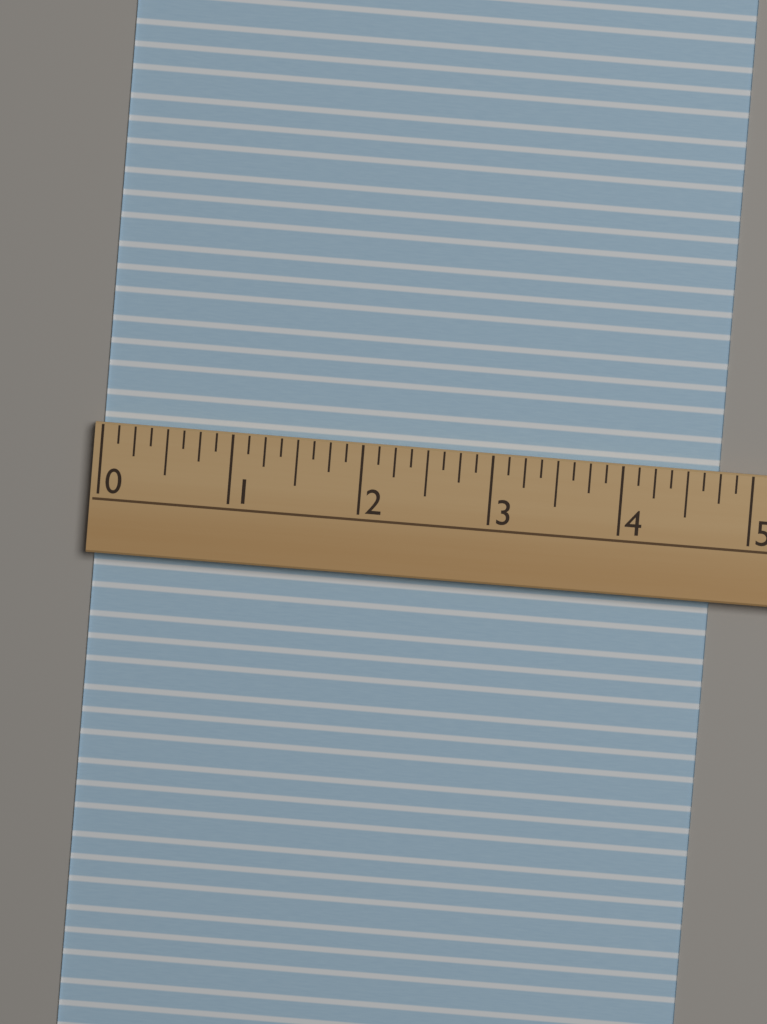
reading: 4.750 (no unit)
